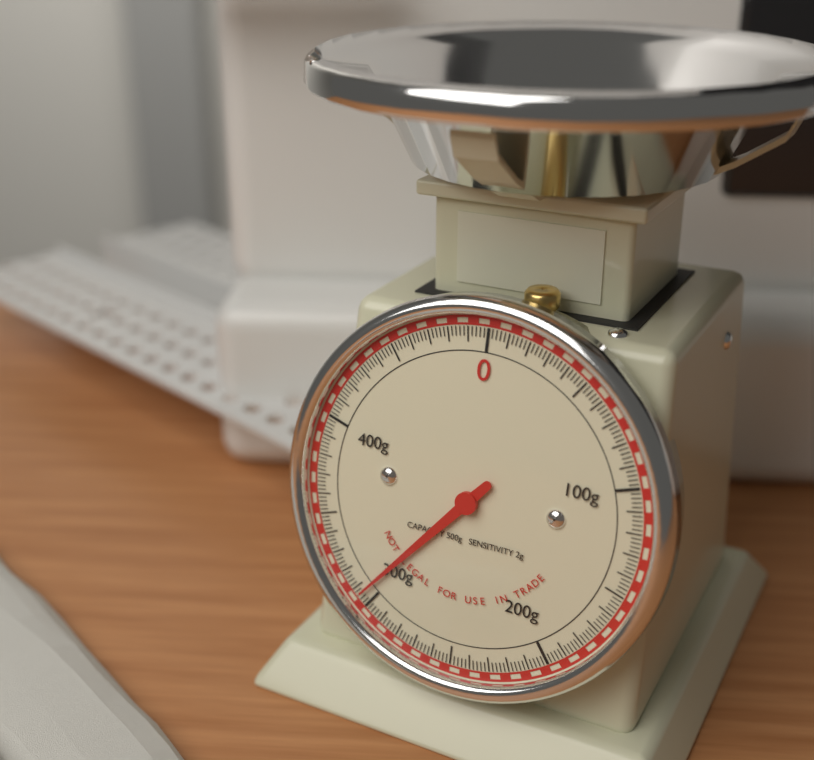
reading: 306 g
